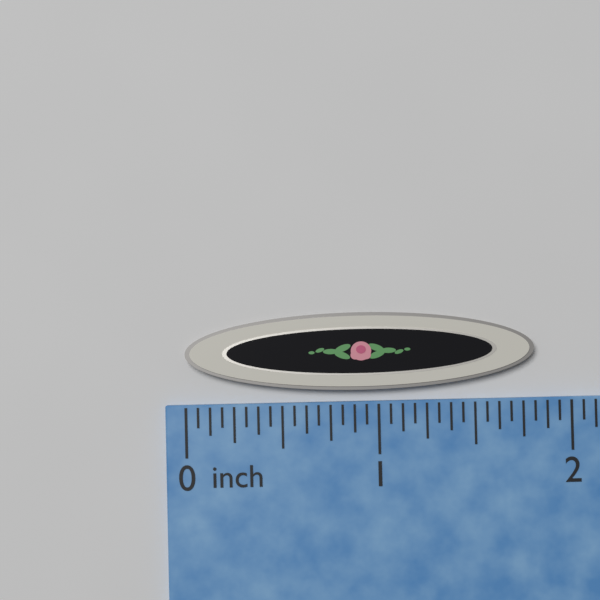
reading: 1.8125 inch
